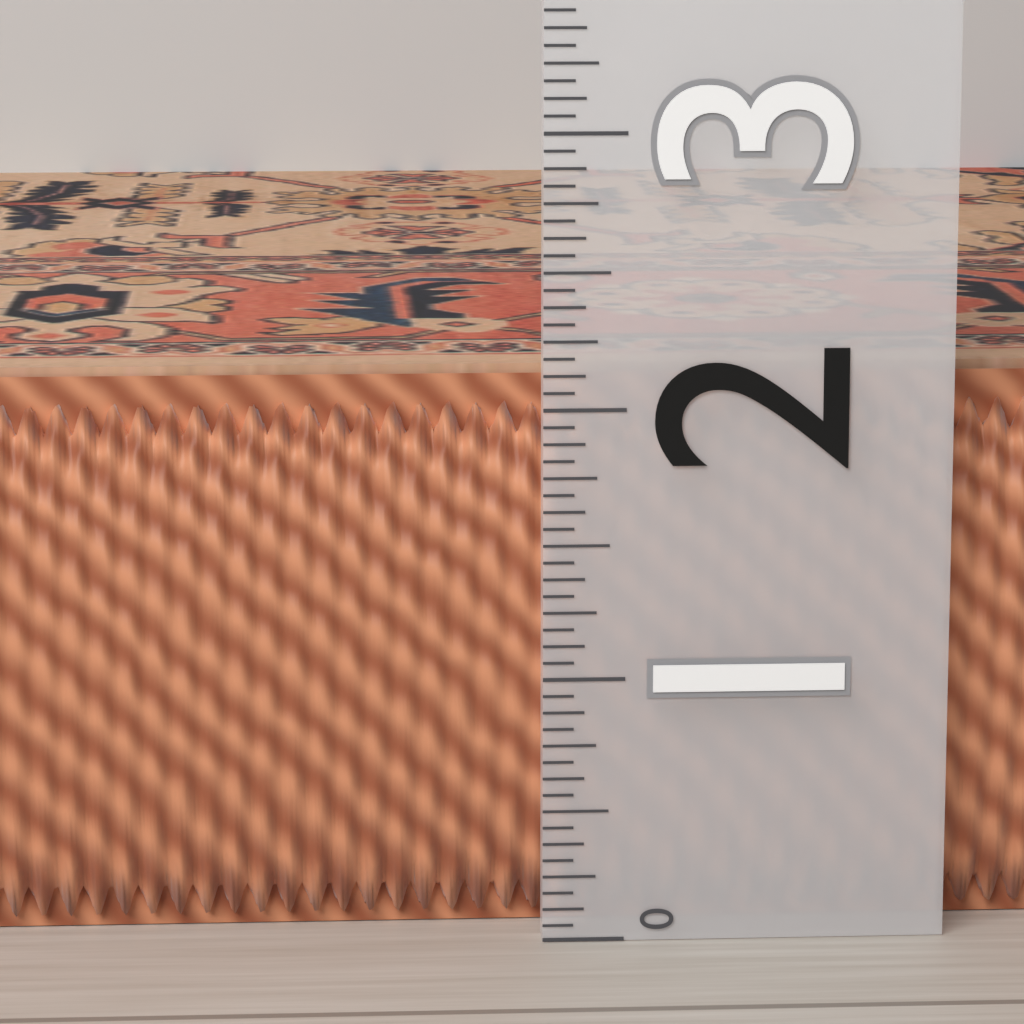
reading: 2.1250 (no unit)
